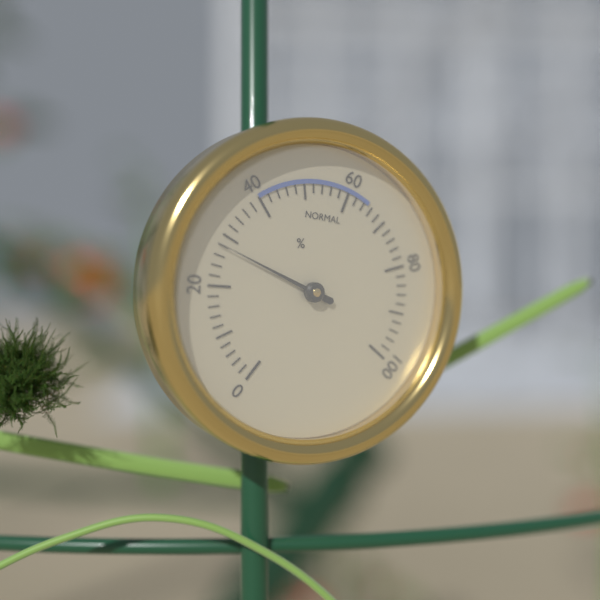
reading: 28 %
